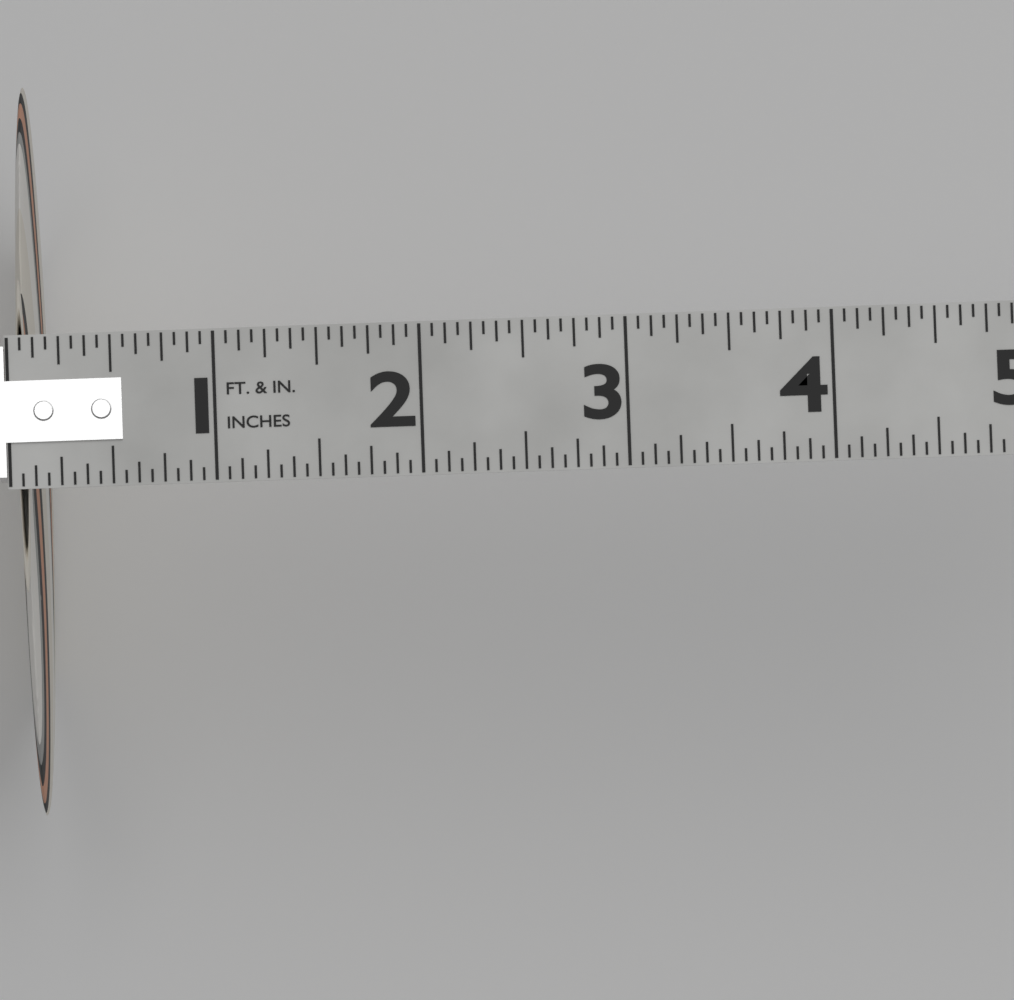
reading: 0.1250 in
